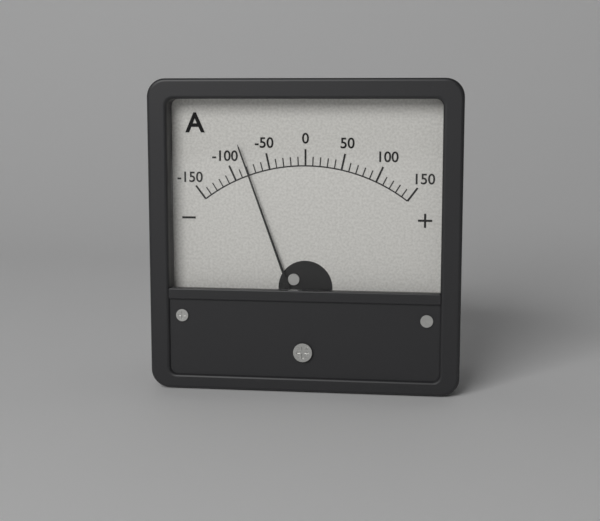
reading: -80 A
